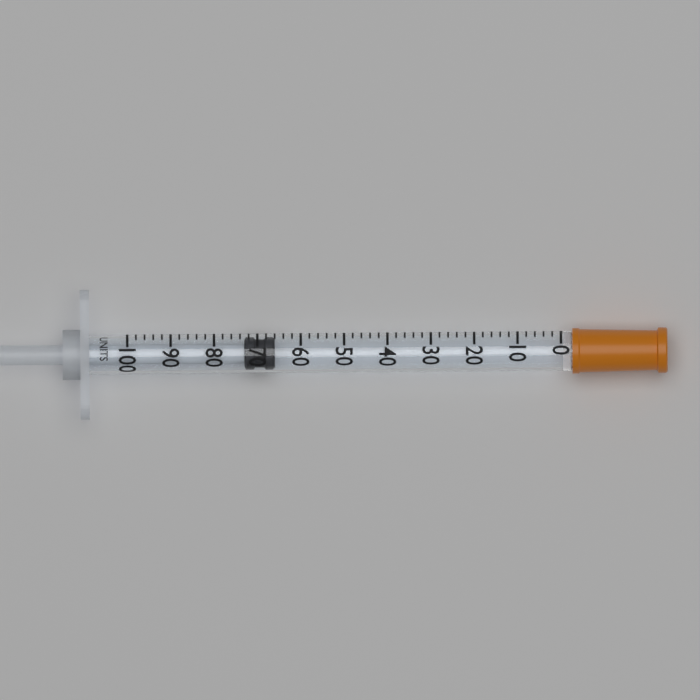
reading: 66 units
